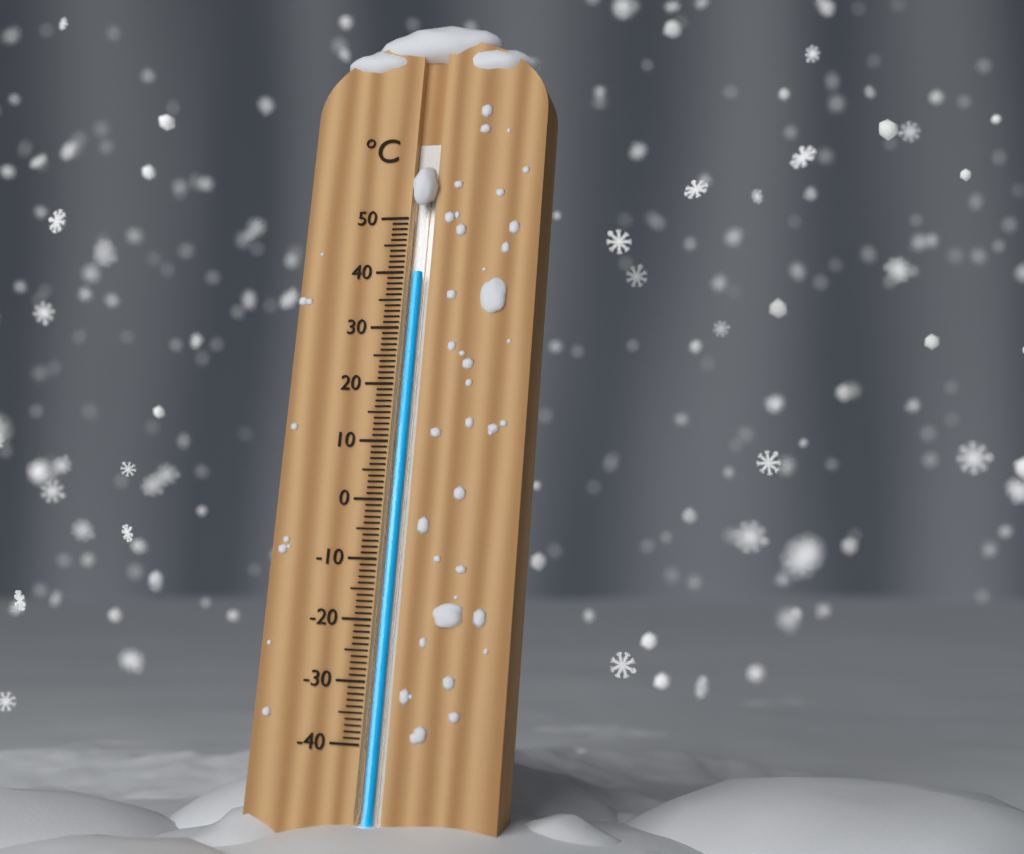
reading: 40 °C
